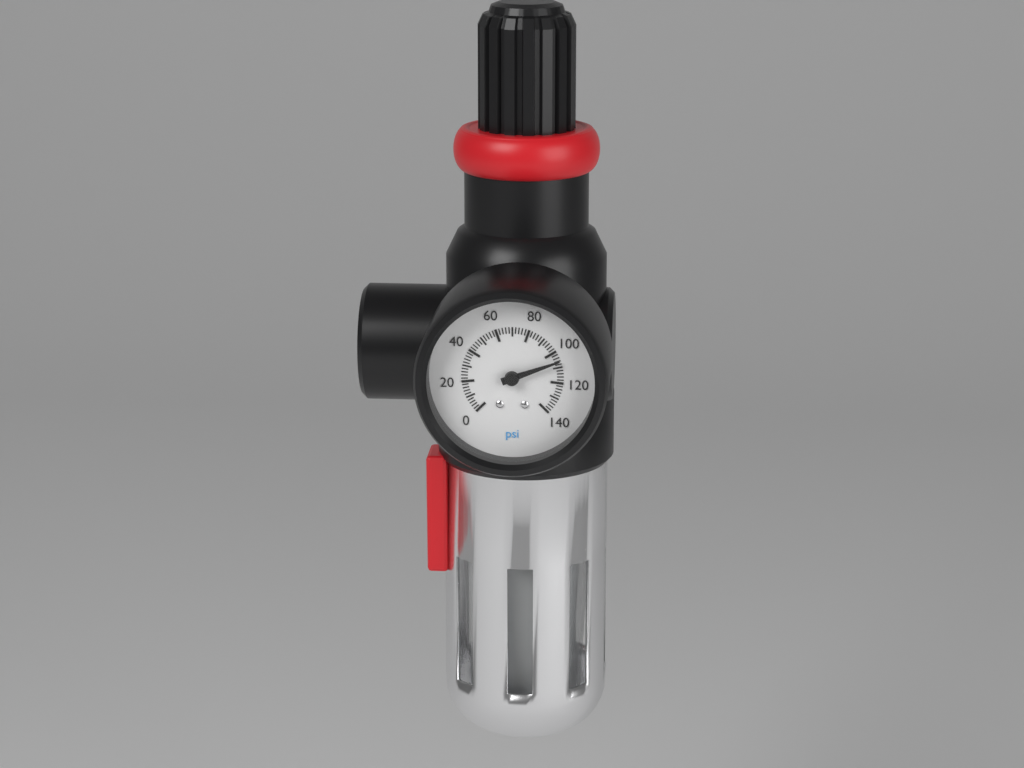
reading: 106 psi
